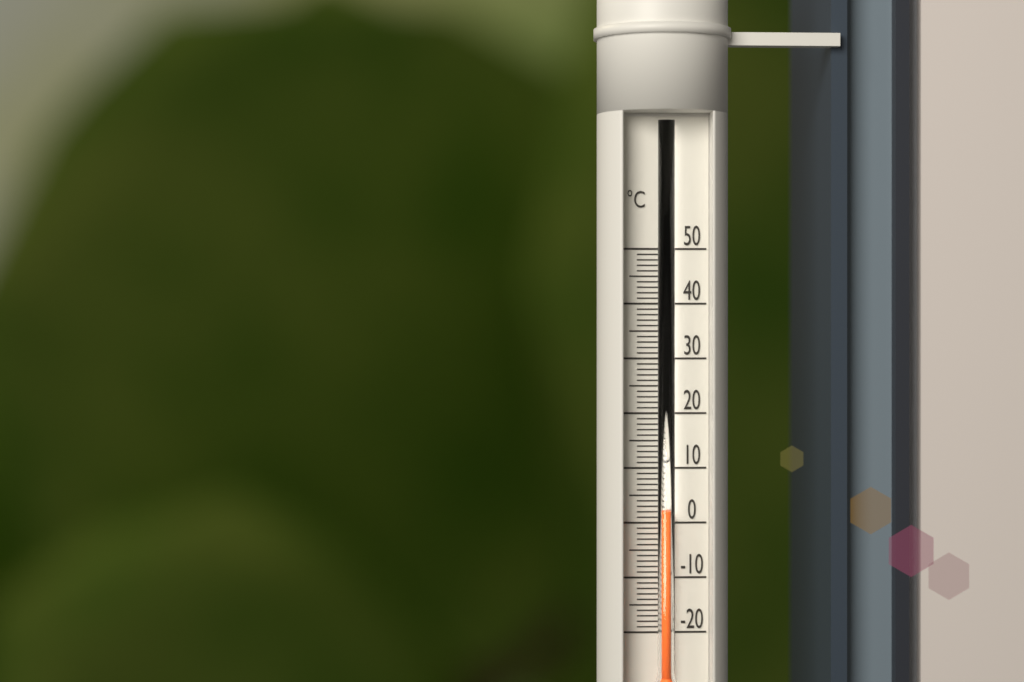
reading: 2 °C
